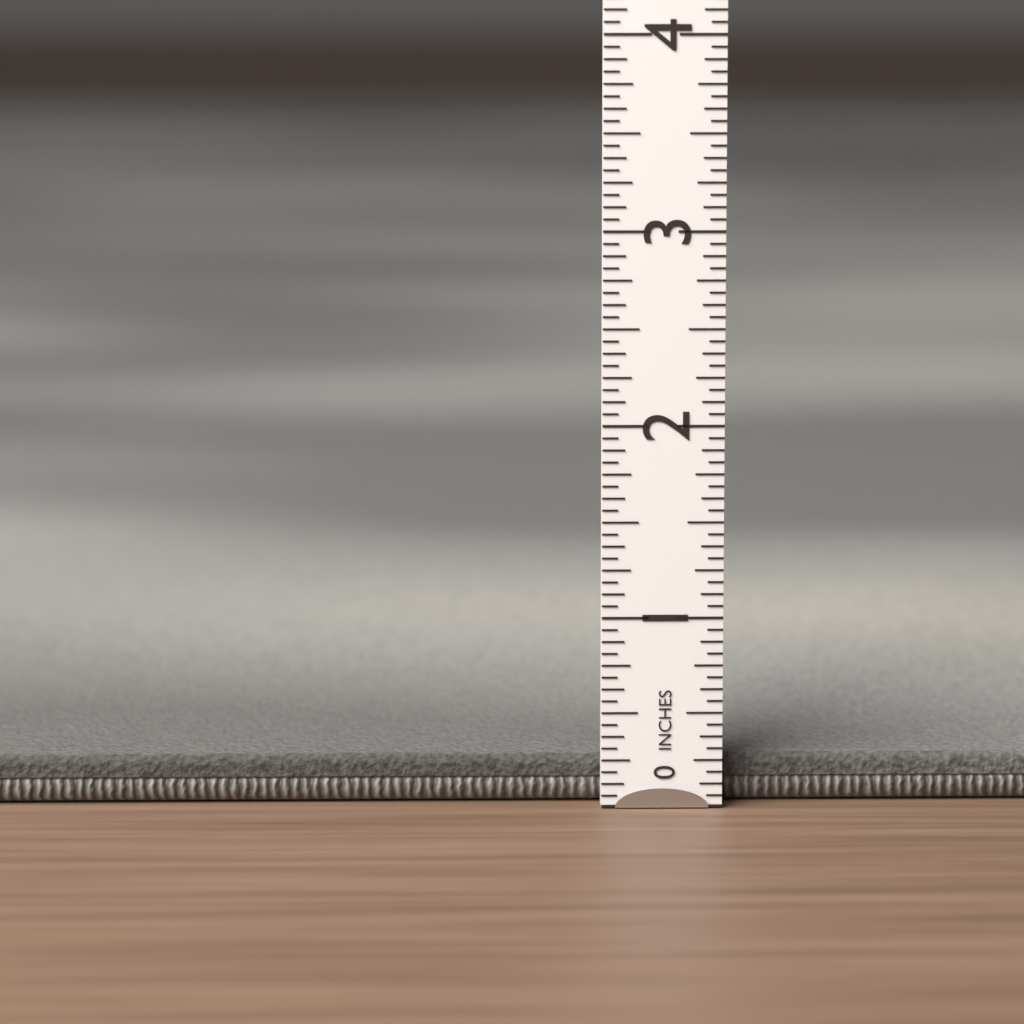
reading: 0.2500 in
